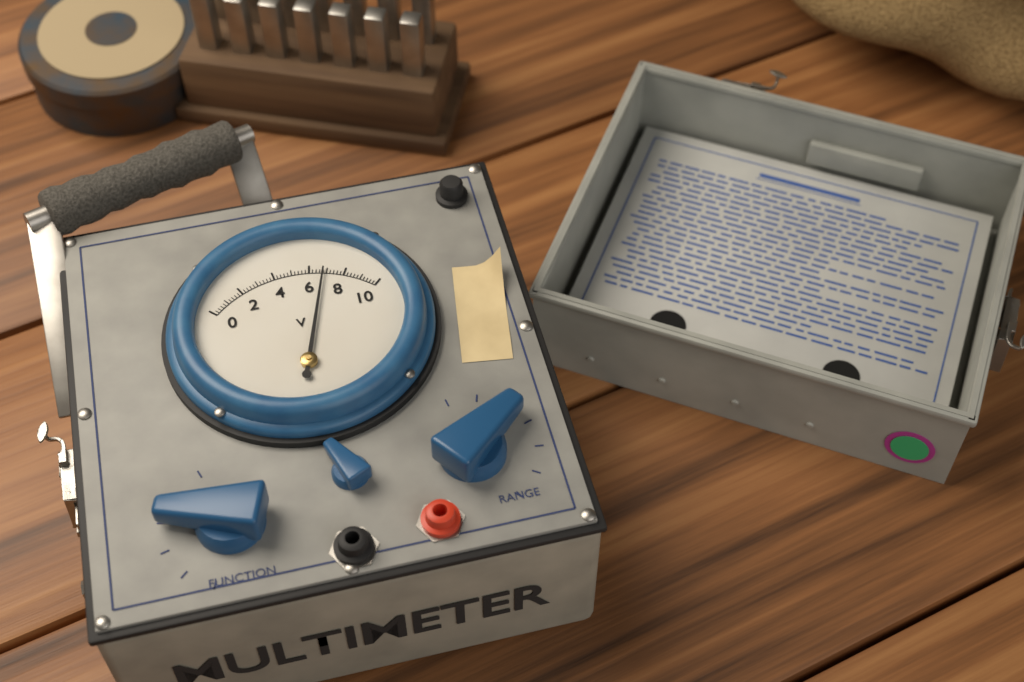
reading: 6.8 V
